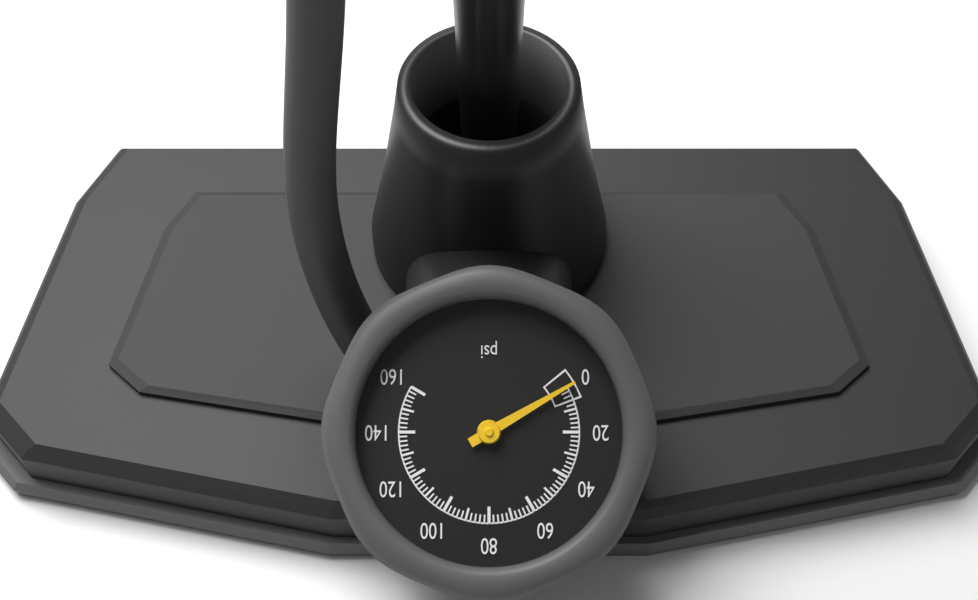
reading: 0 psi
